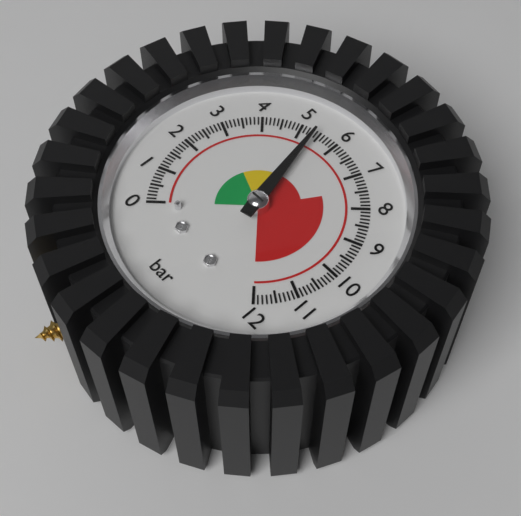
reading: 5.4 bar
